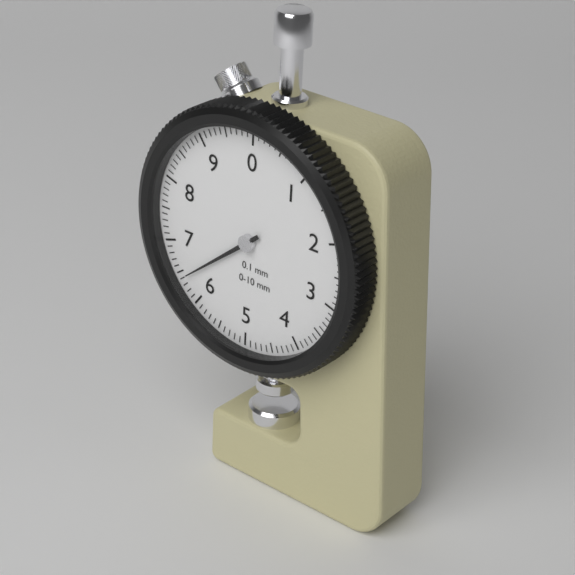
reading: 6.4 mm
